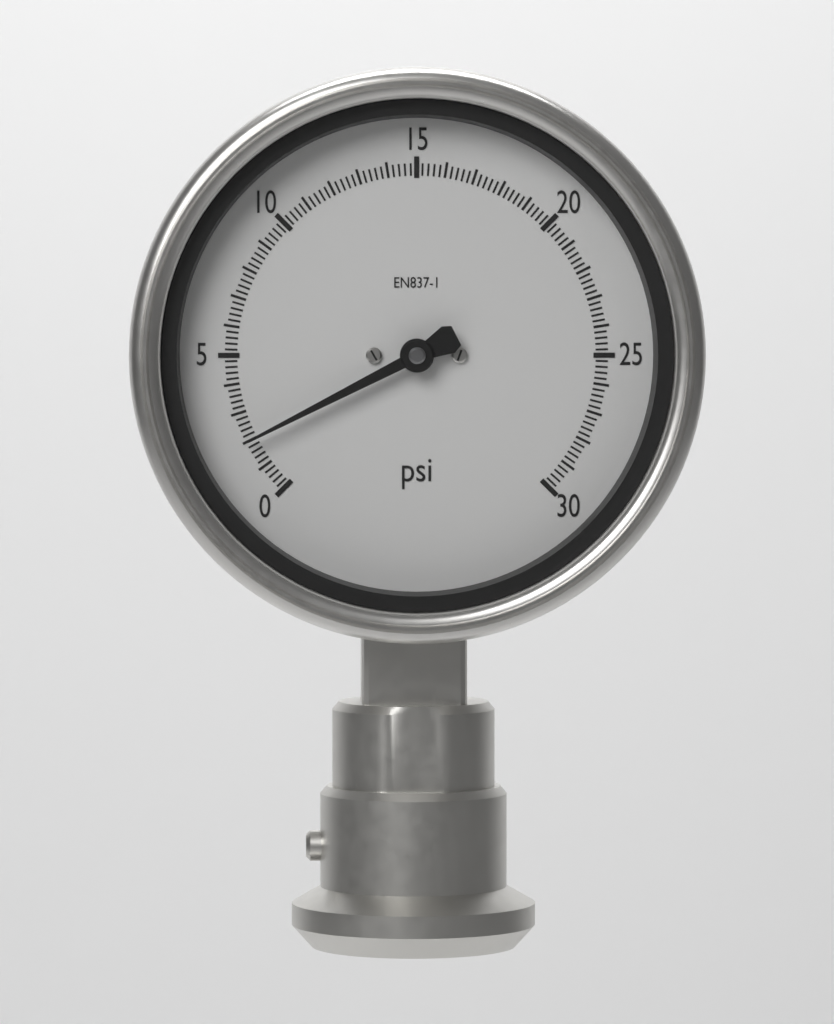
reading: 2.0 psi
